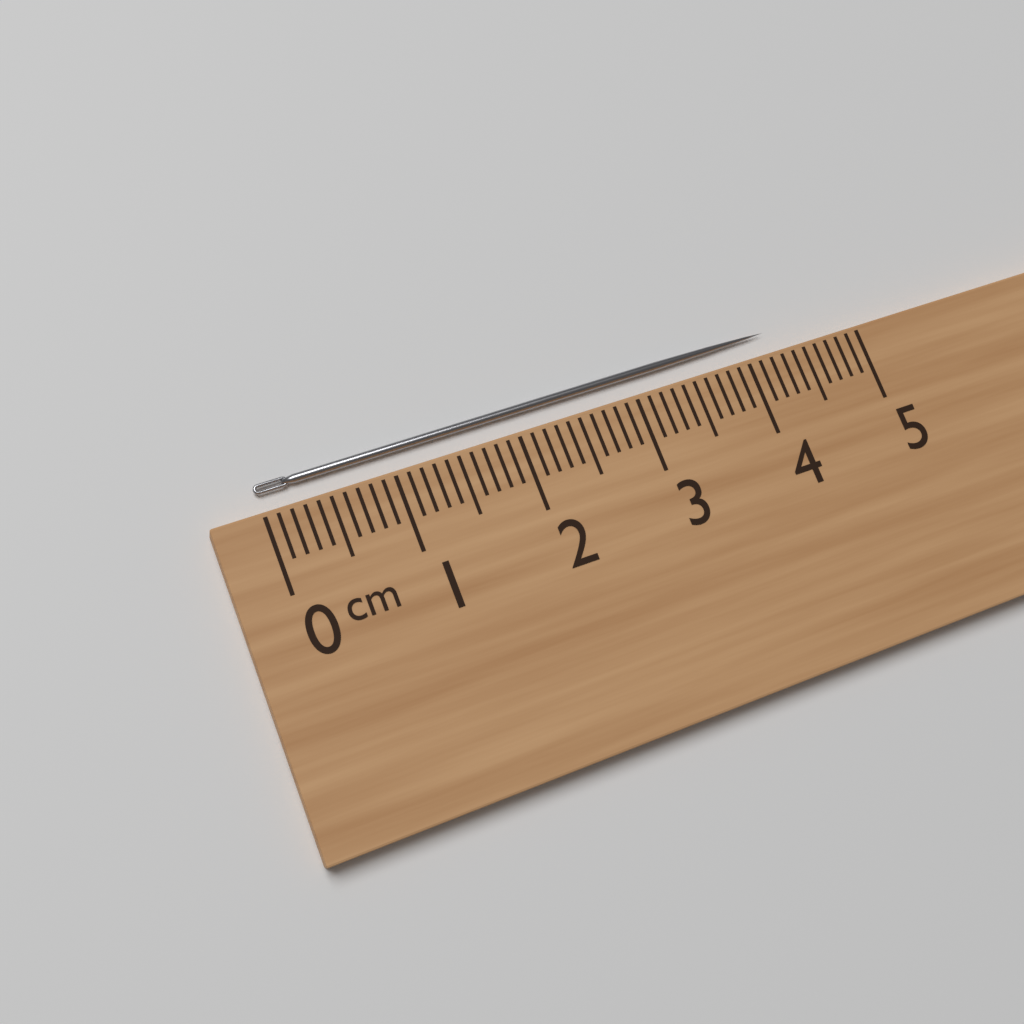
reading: 4.3 cm
